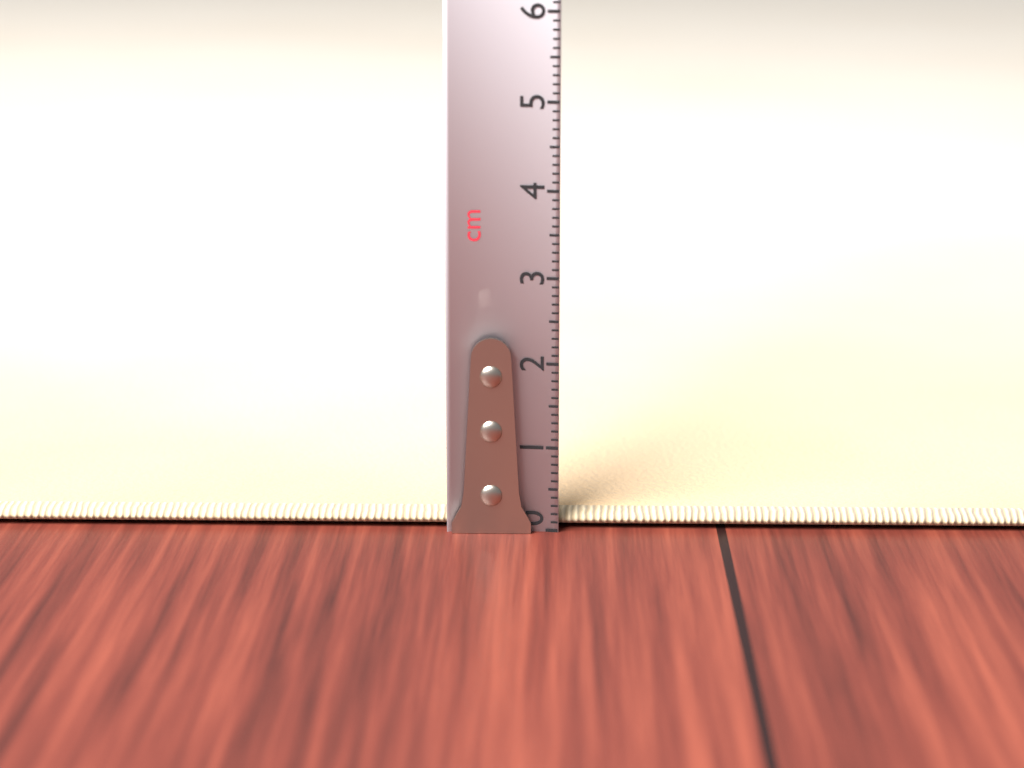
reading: 0.2 cm
